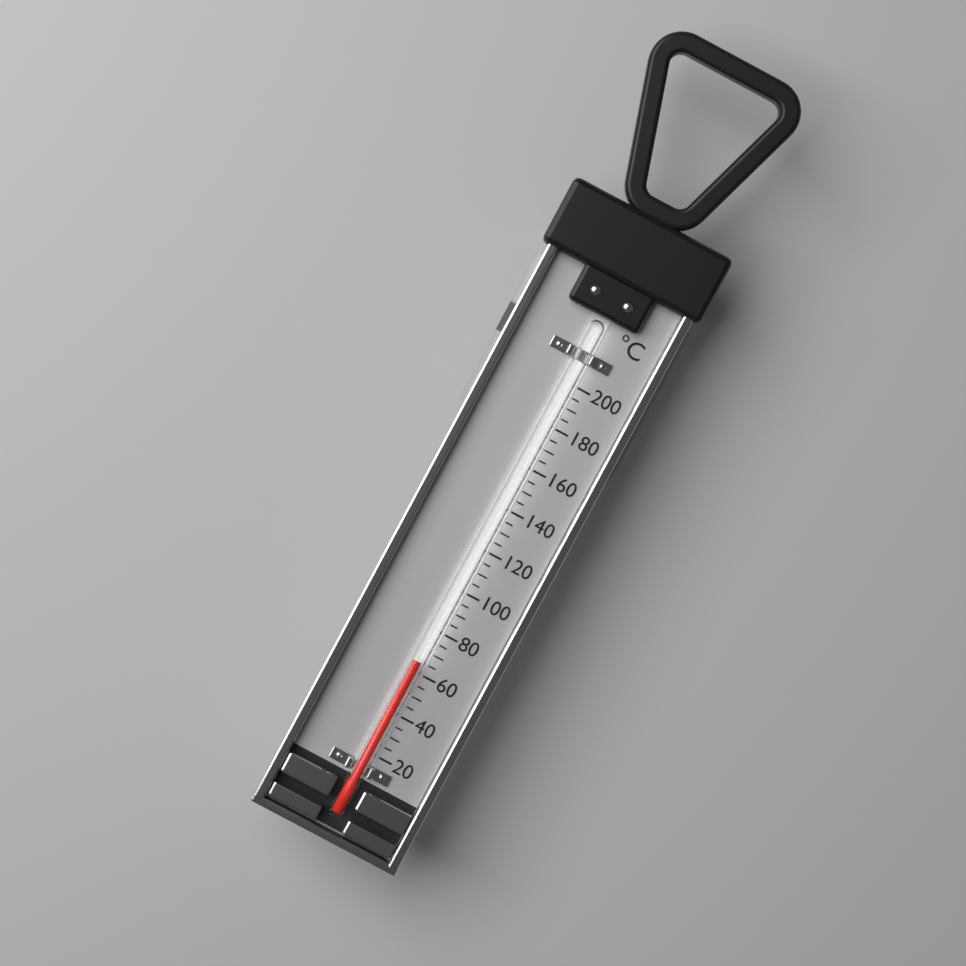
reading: 65 °C
